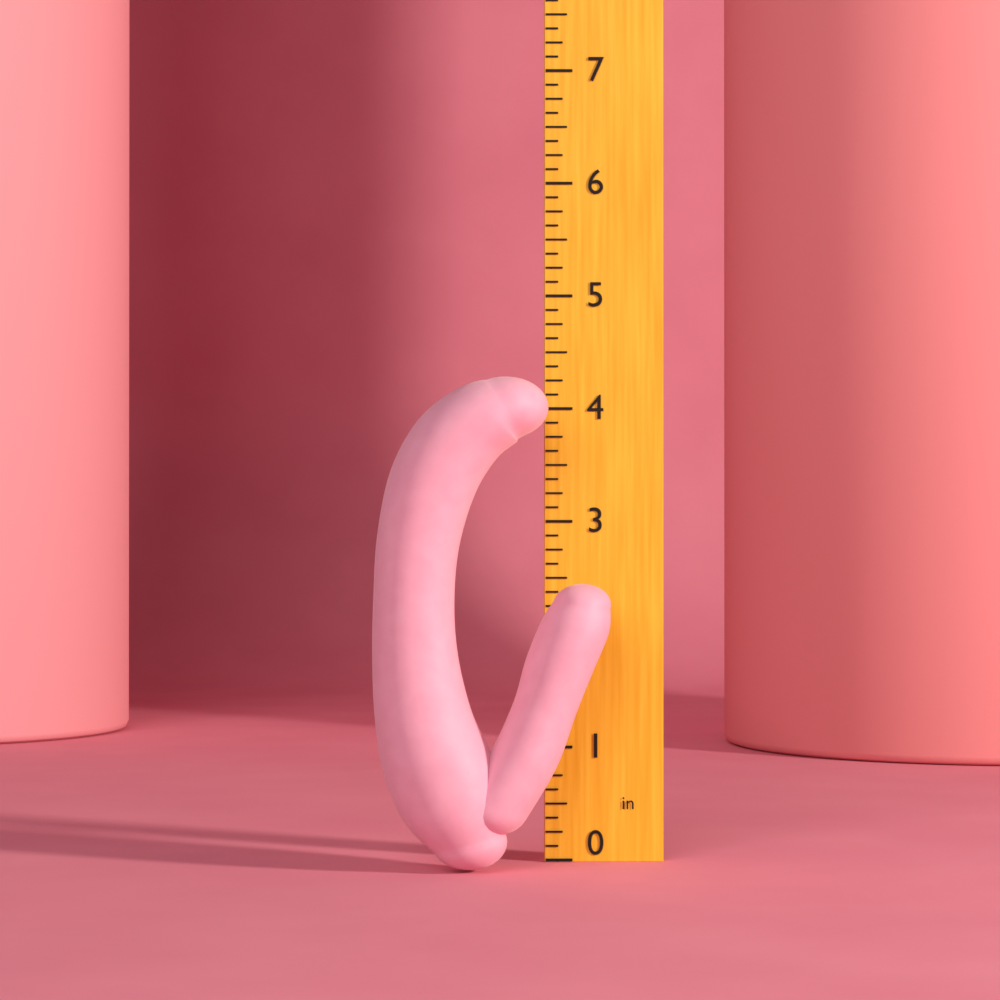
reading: 4.250 in
